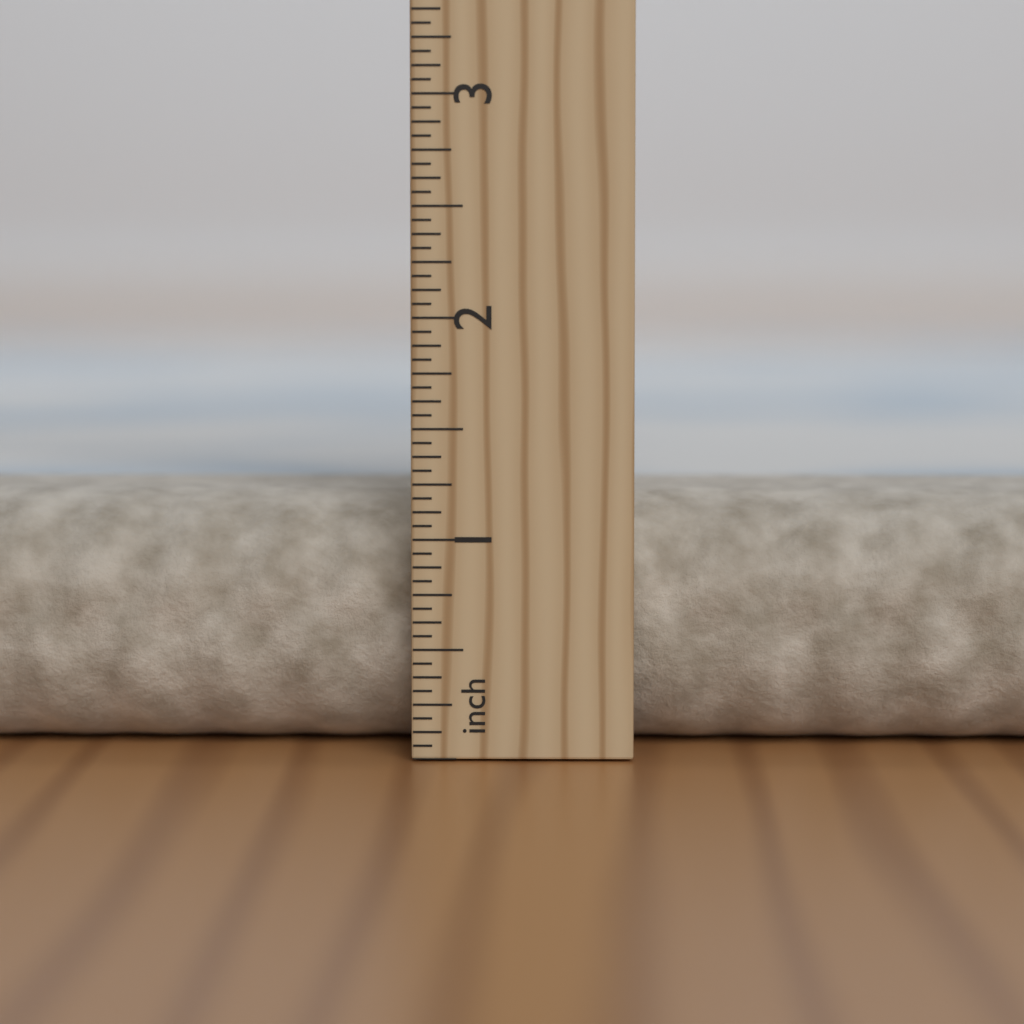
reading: 1.1875 in
